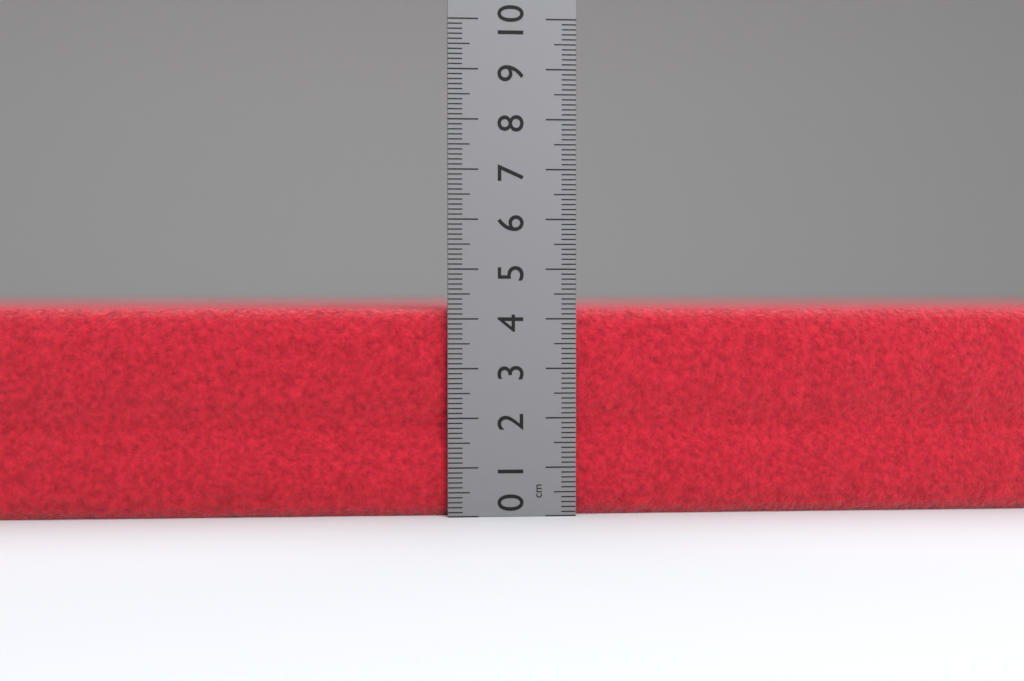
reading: 4.2 cm
